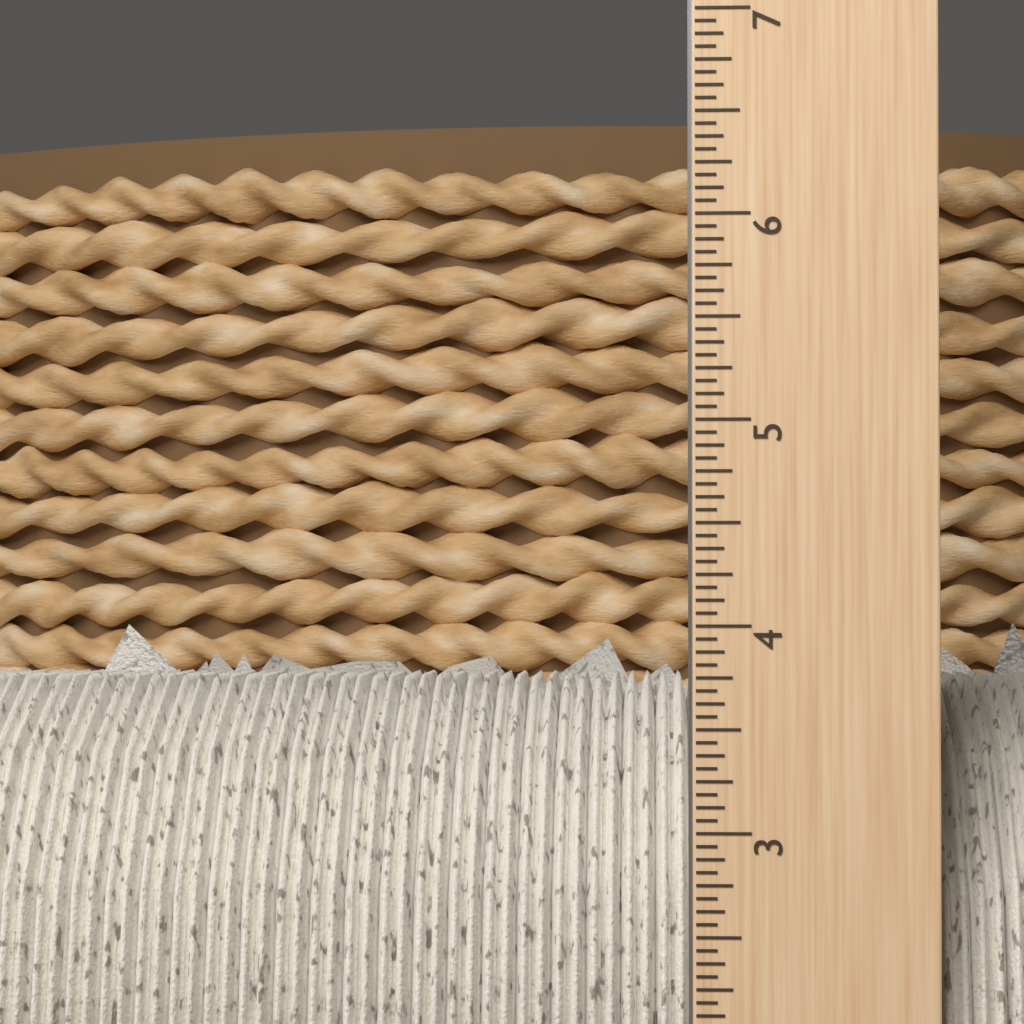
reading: 4.0000 inch
